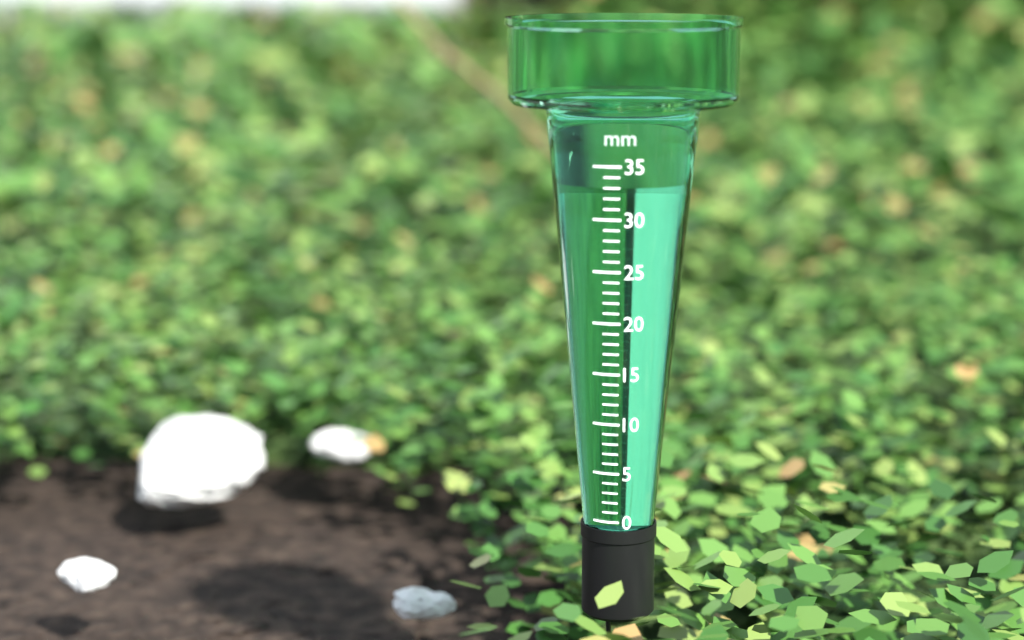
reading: 33 mm
